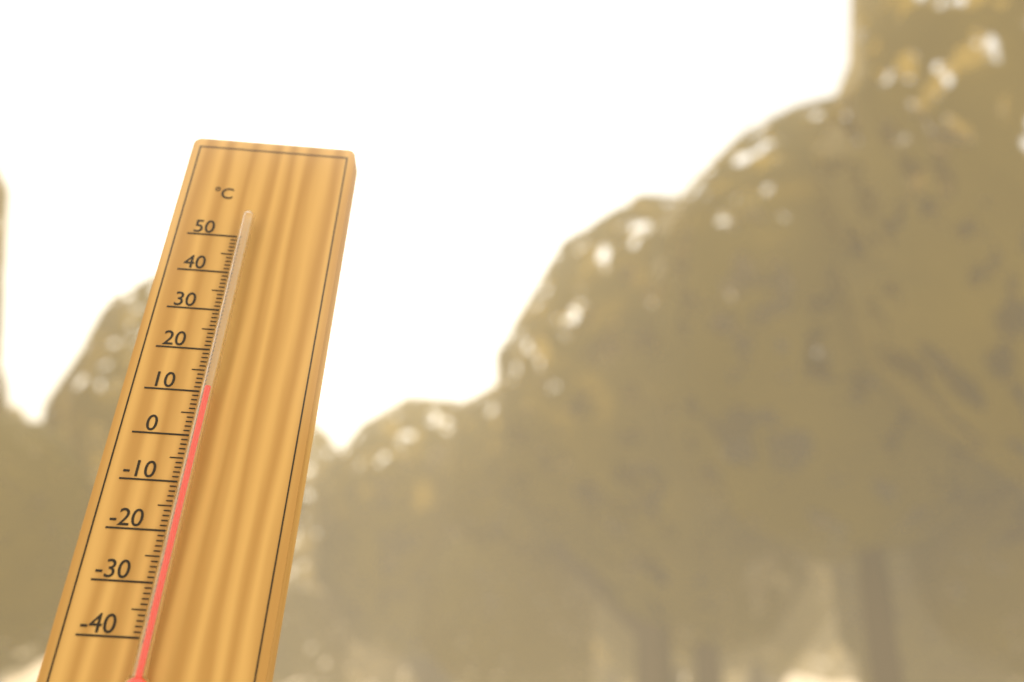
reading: 10 °C
